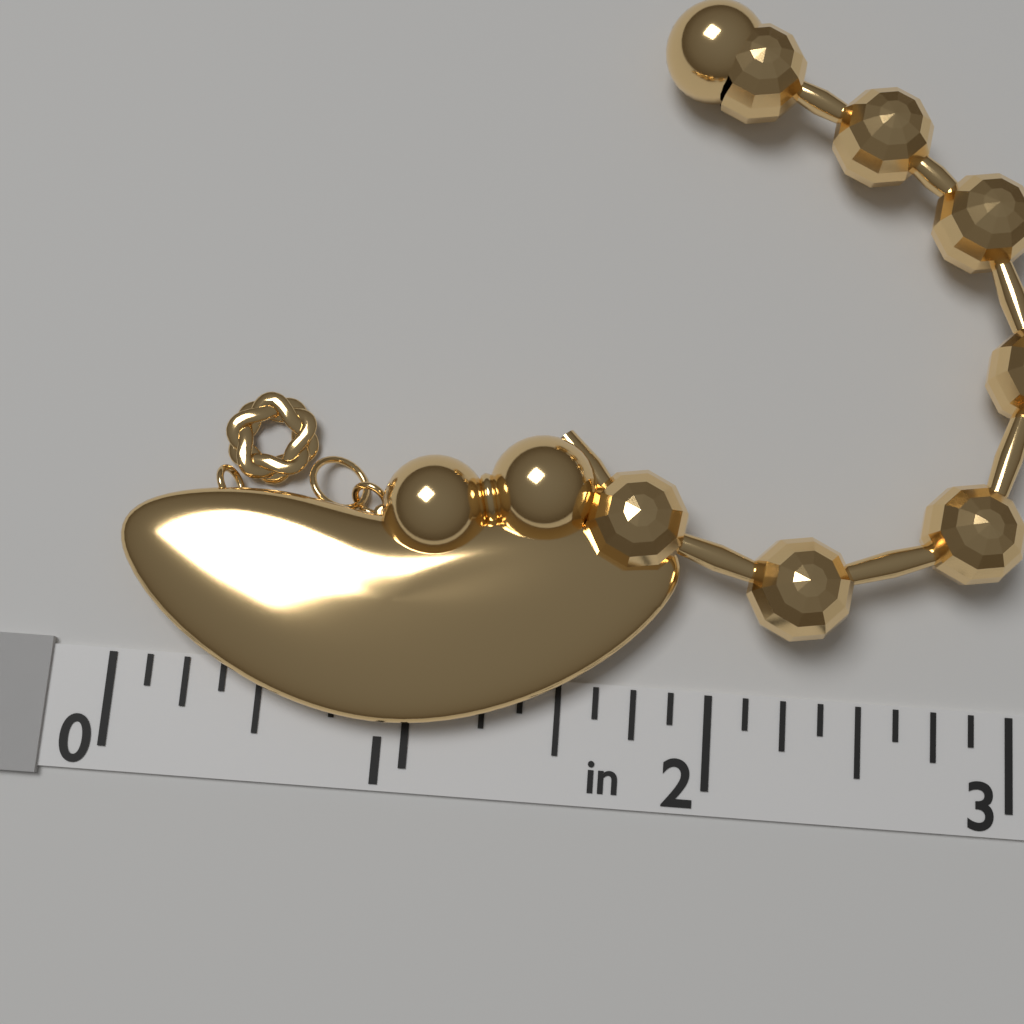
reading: 1.875 in
